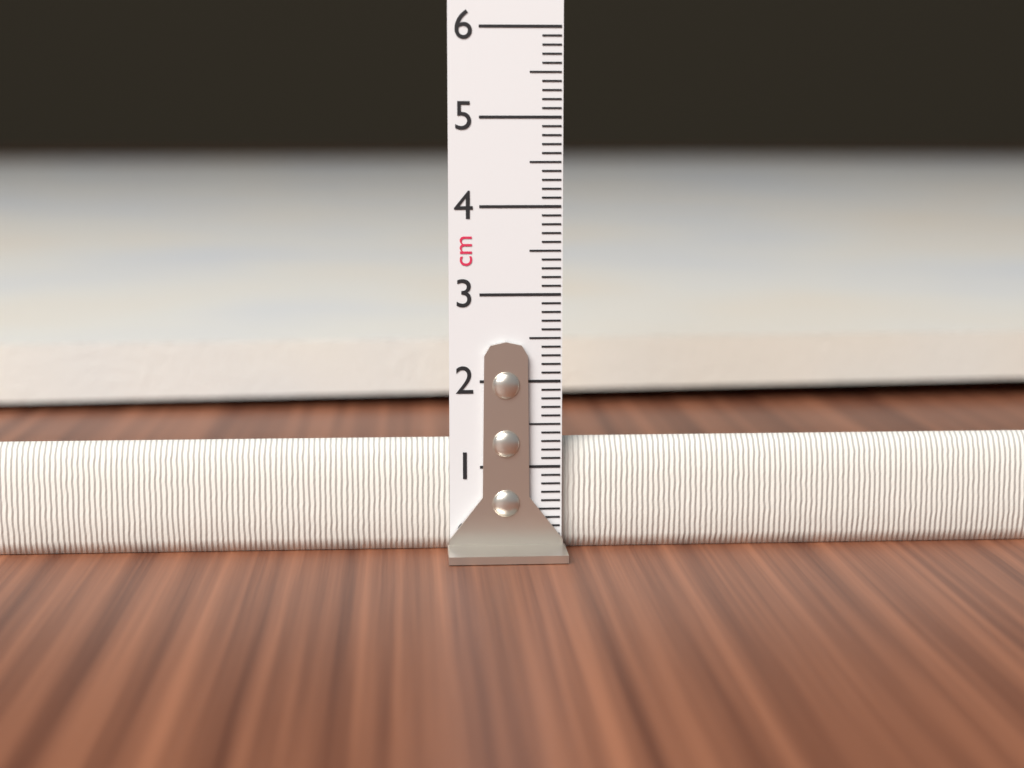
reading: 1.3 cm
